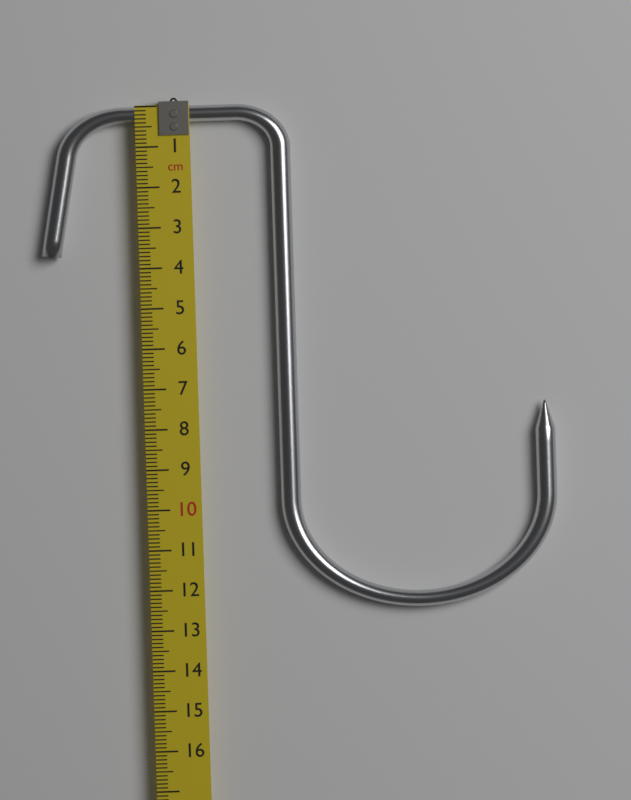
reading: 12.6 cm
